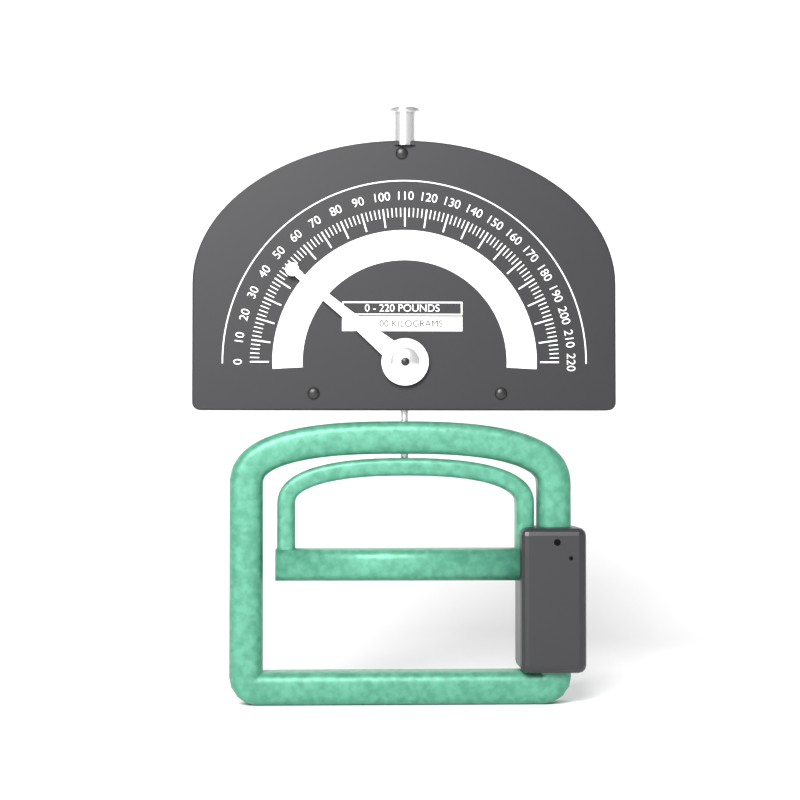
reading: 48 lb
